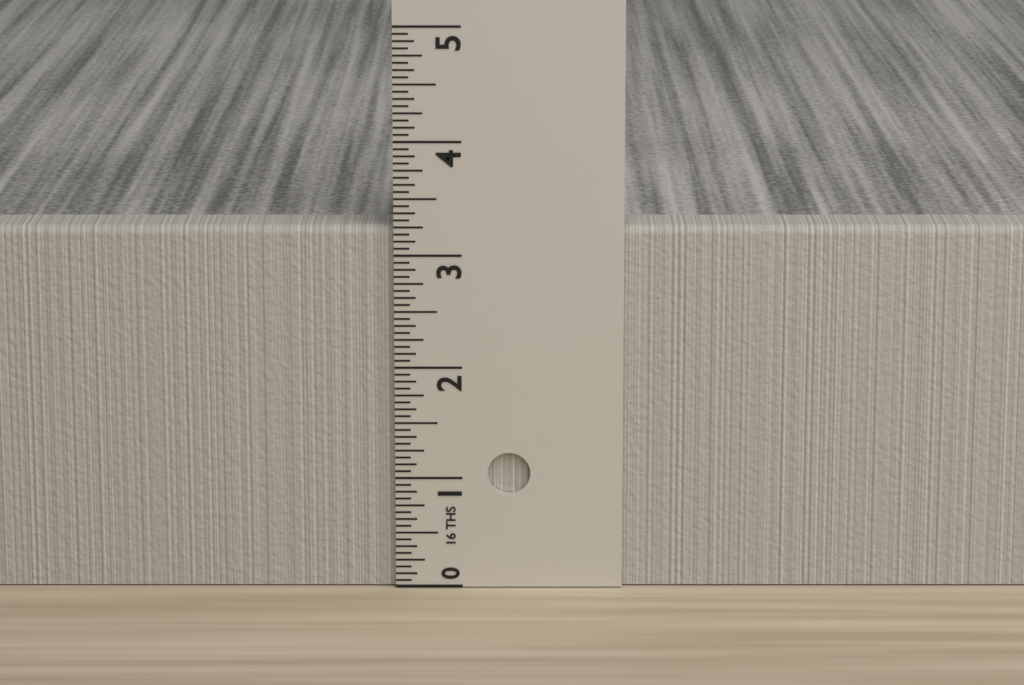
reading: 3.2500 in
